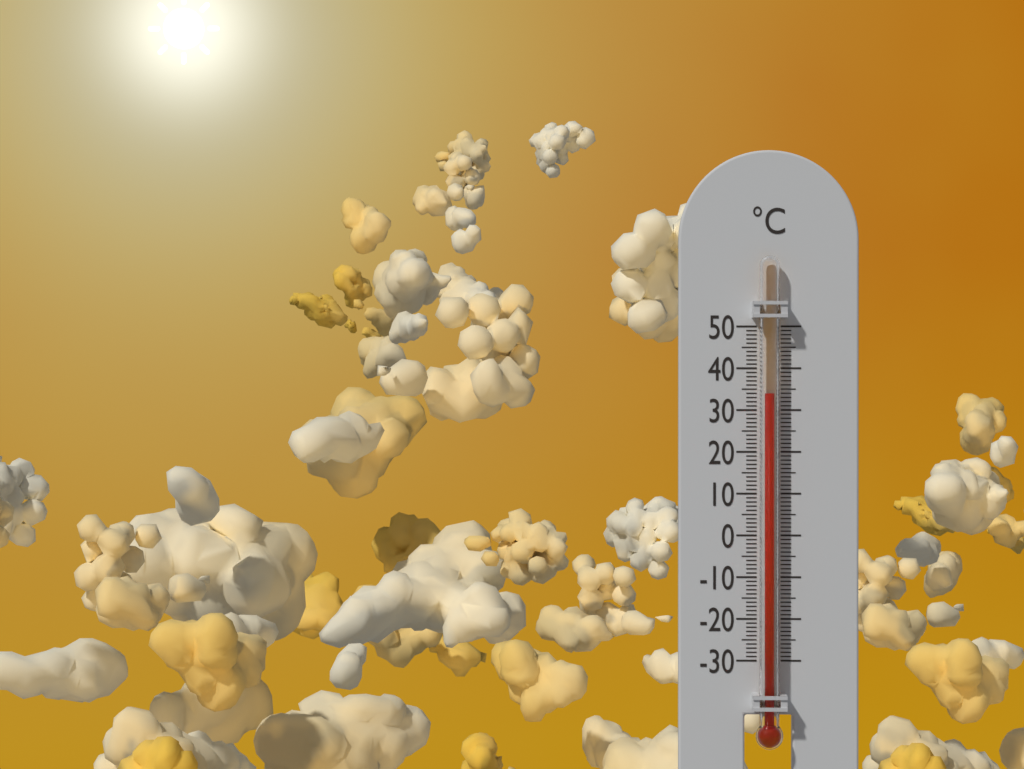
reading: 34 °C
